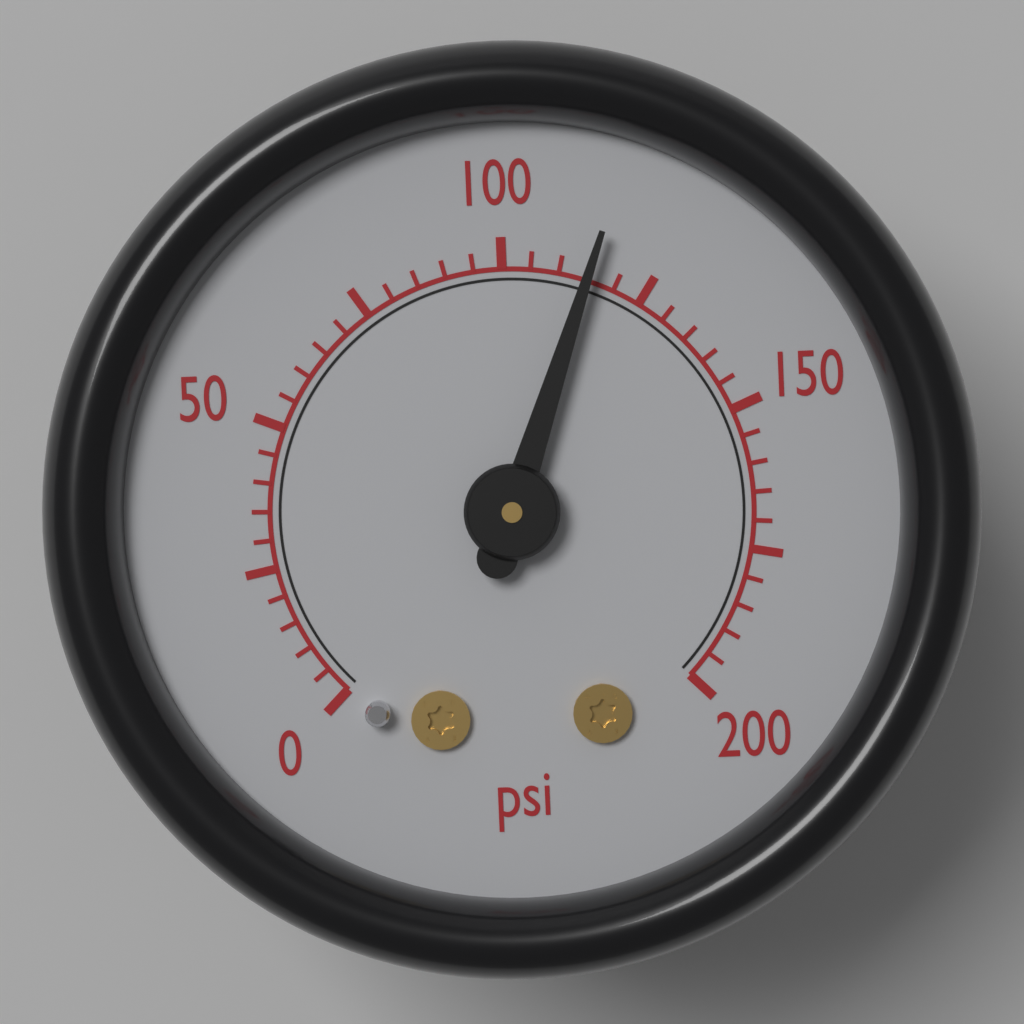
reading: 115 psi
